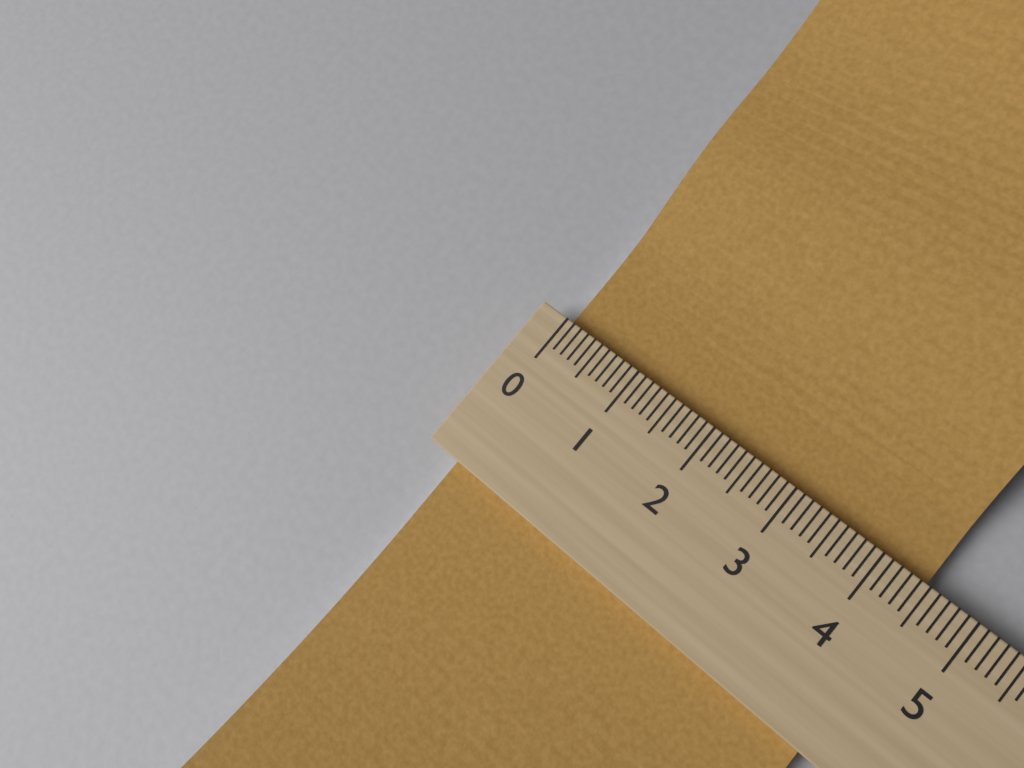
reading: 4.5 (no unit)
